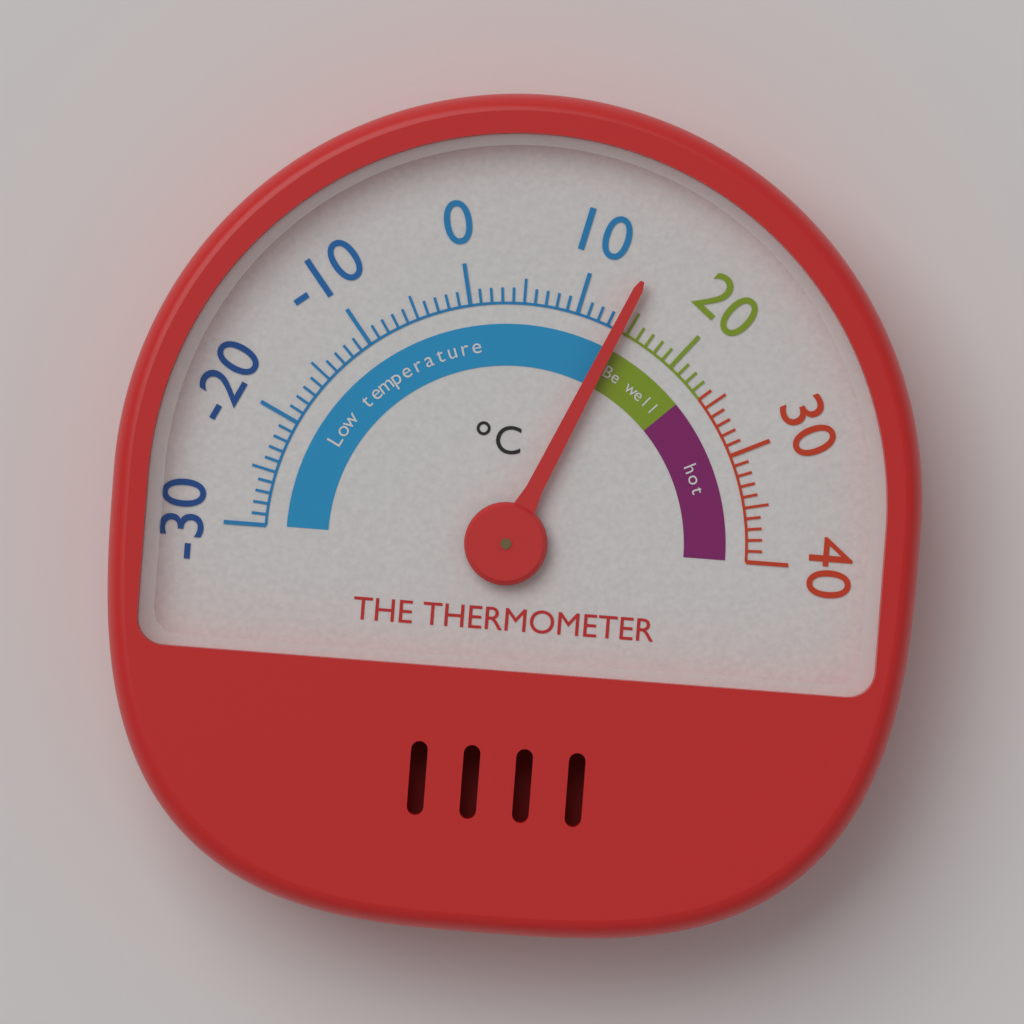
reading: 14 °C
